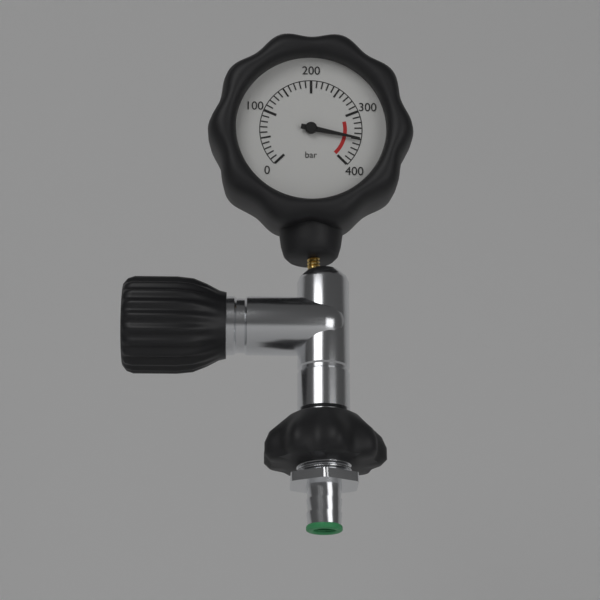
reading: 350 bar
